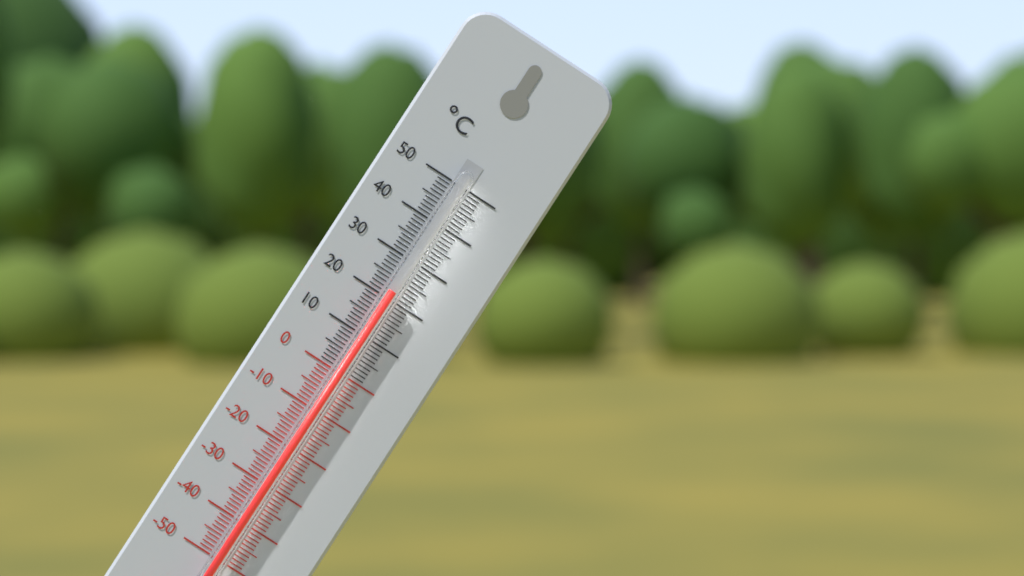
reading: 22 °C
